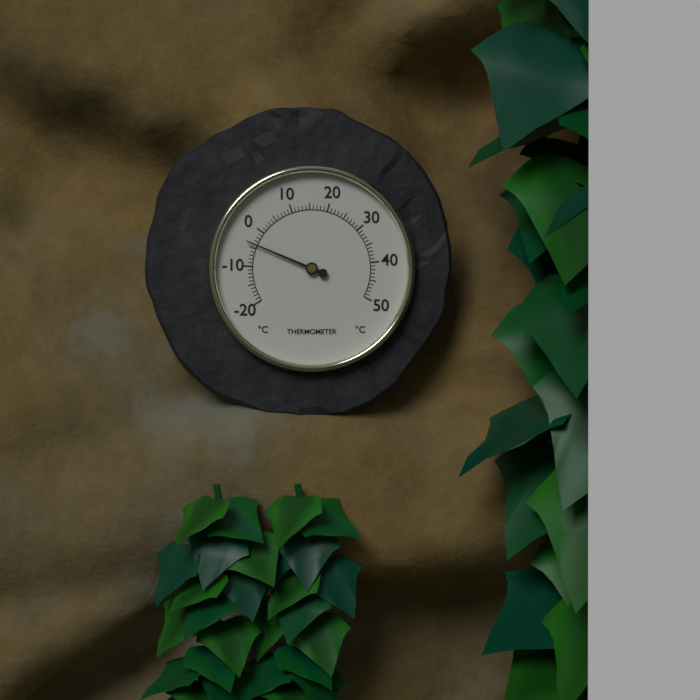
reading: -4 °C
